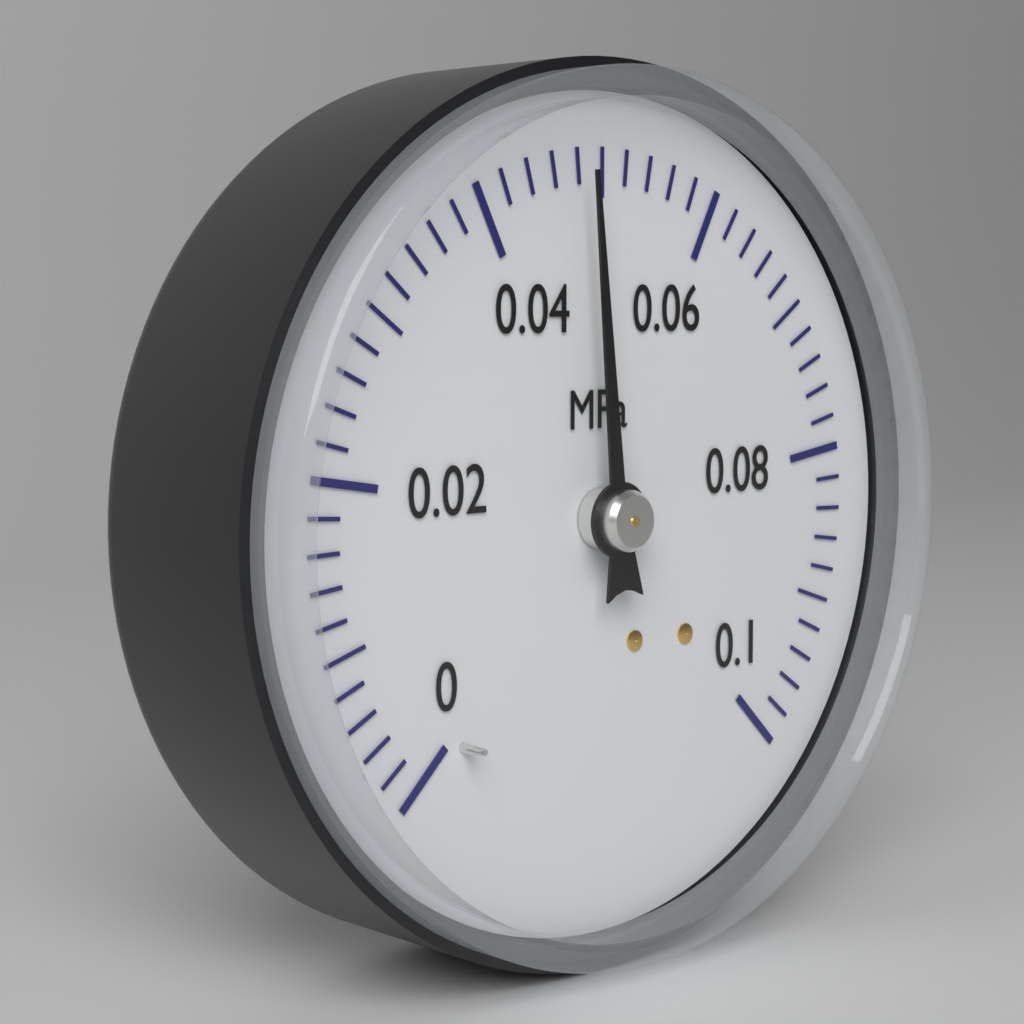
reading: 0.048 MPa
